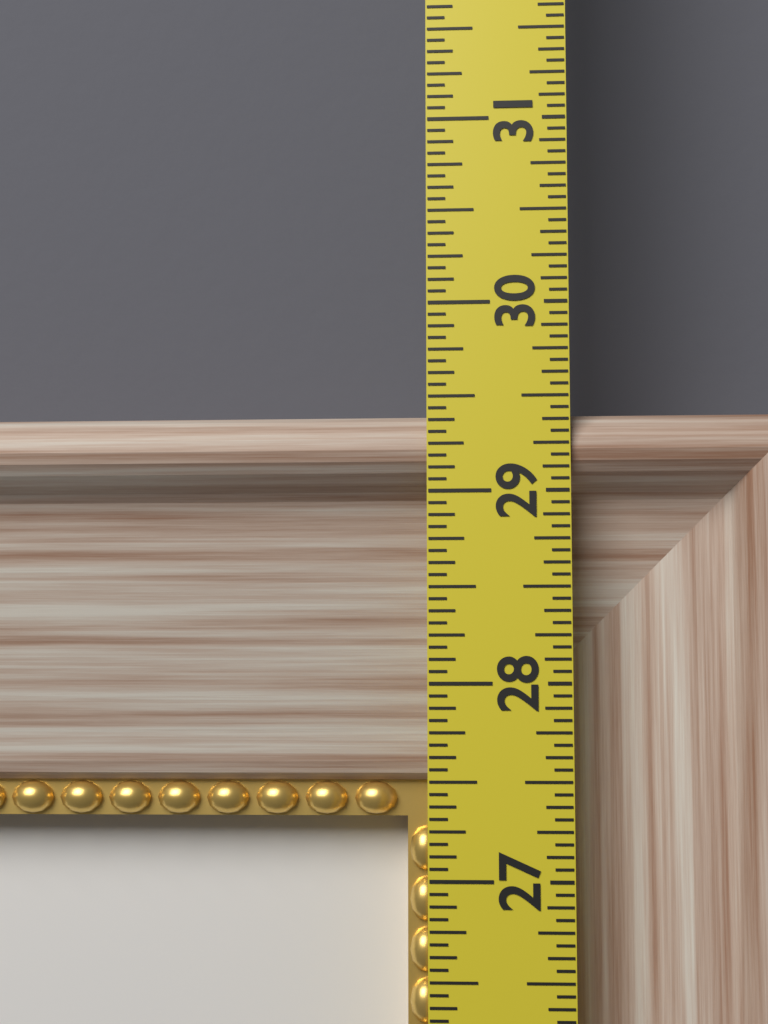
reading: 29.4375 in
